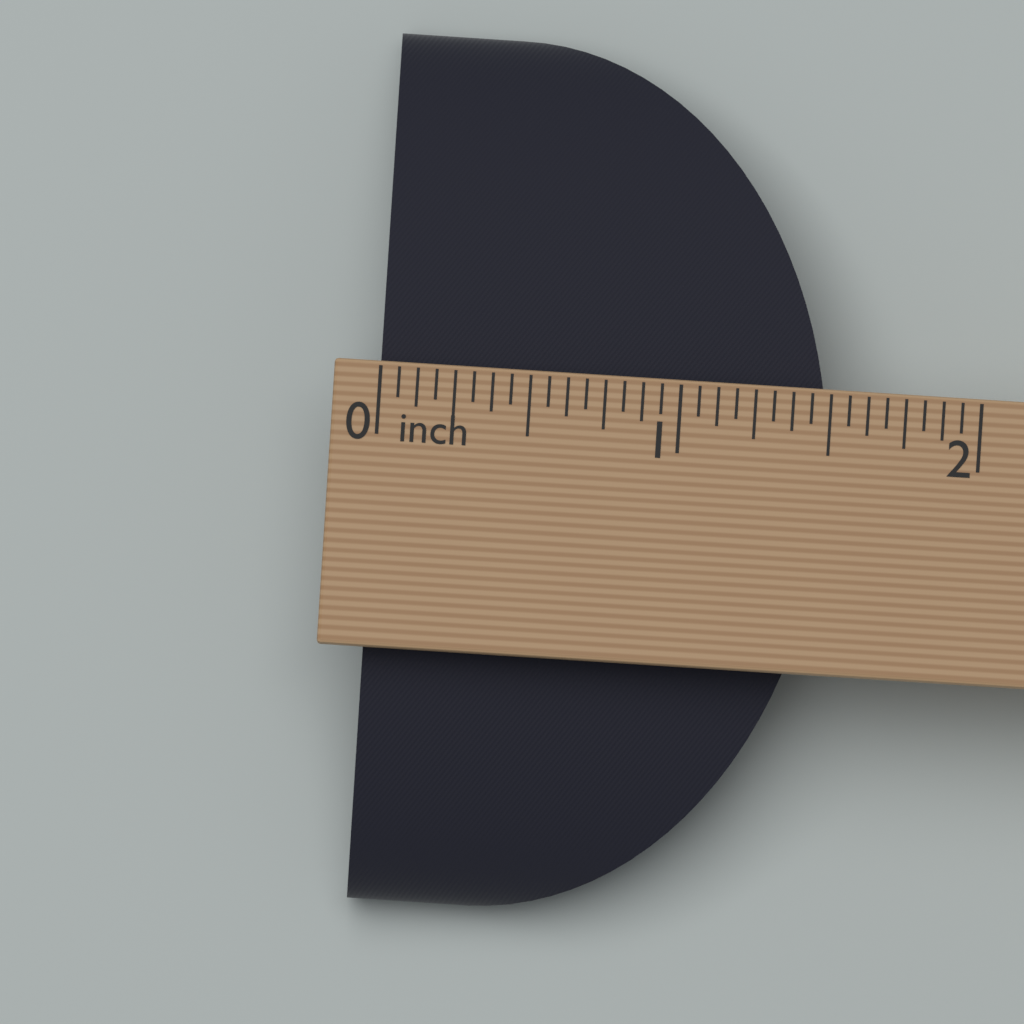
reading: 1.5000 in
